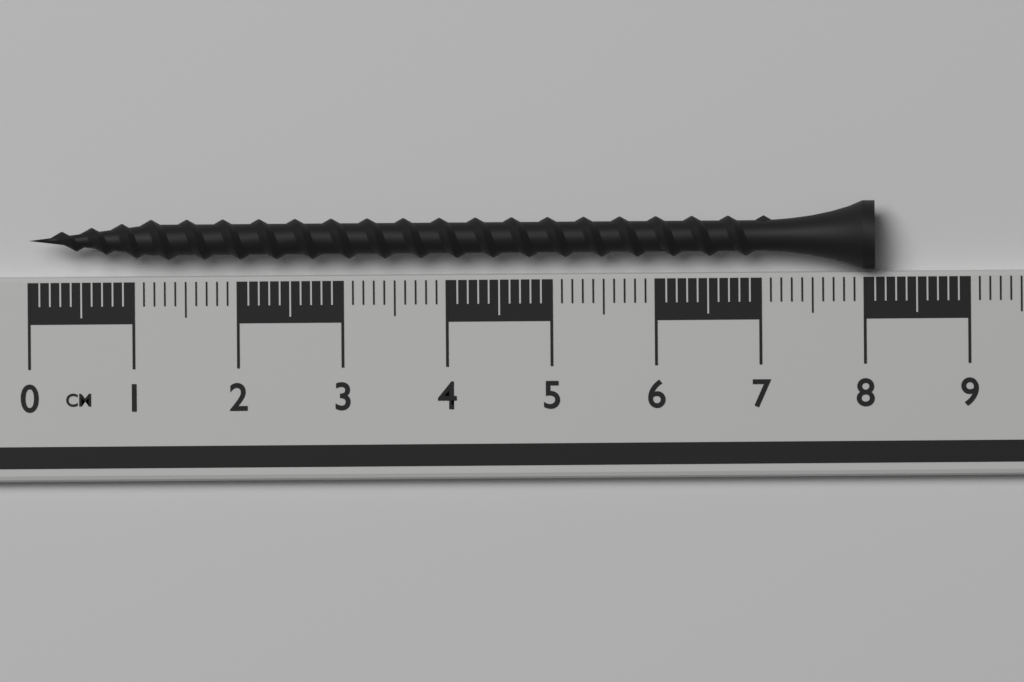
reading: 8.1 cm
